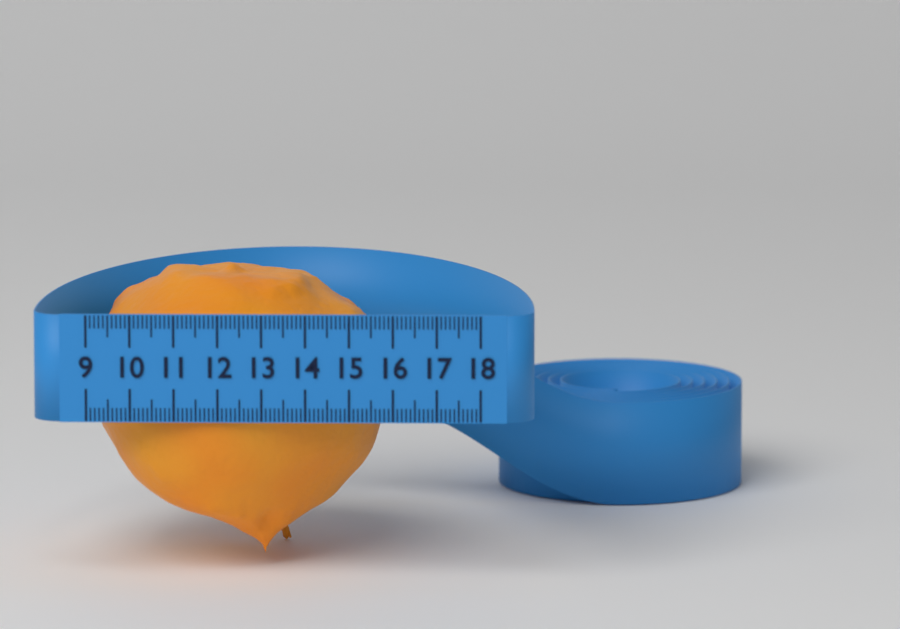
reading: 15.8 (no unit)
